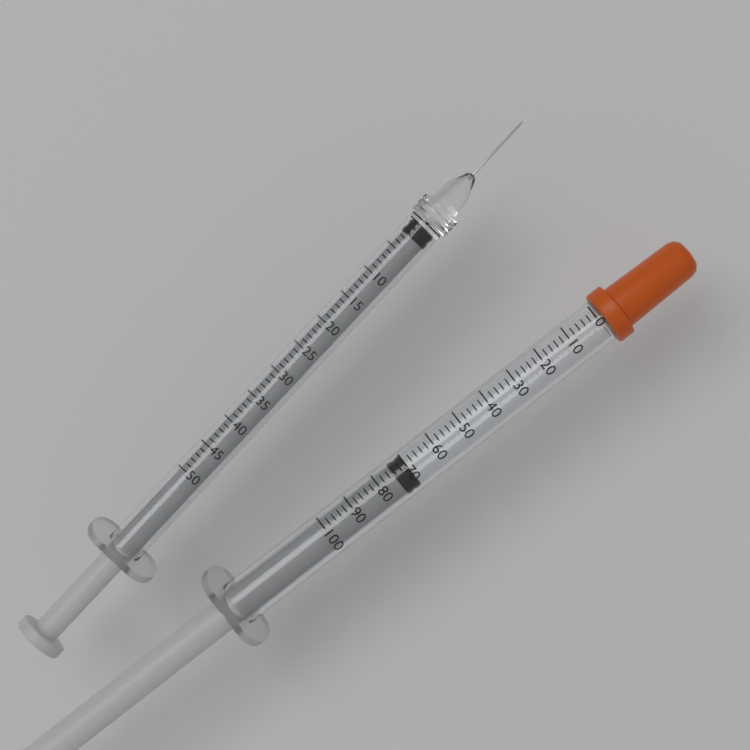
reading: 70 (no unit)
